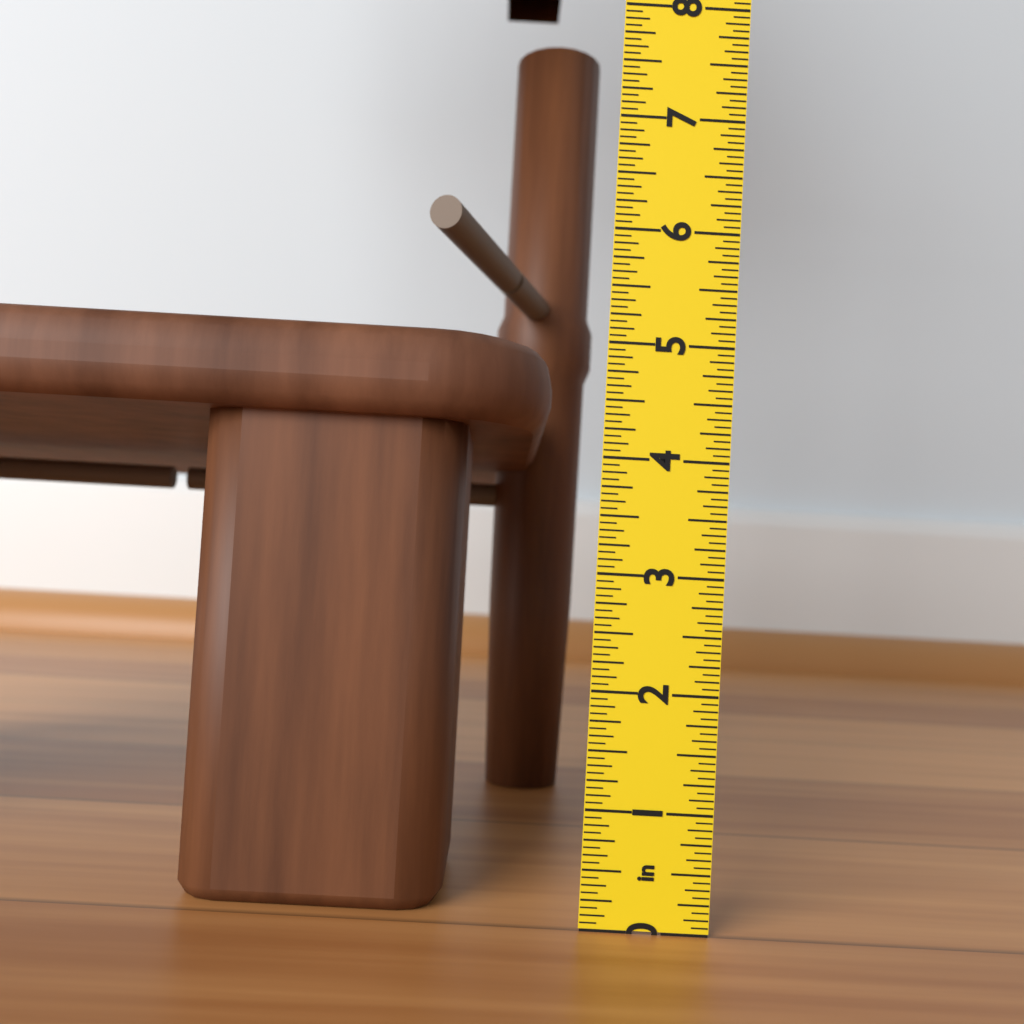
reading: 5.0625 in
